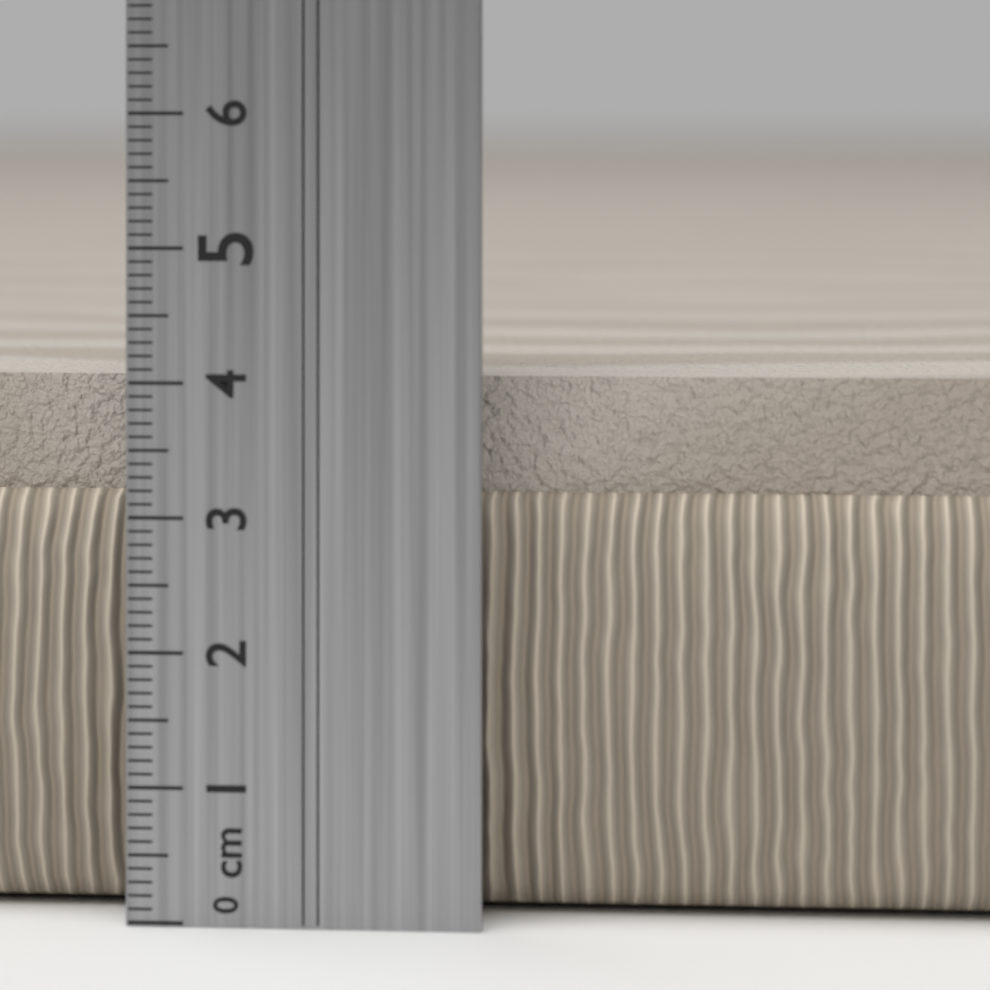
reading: 4.0 cm
